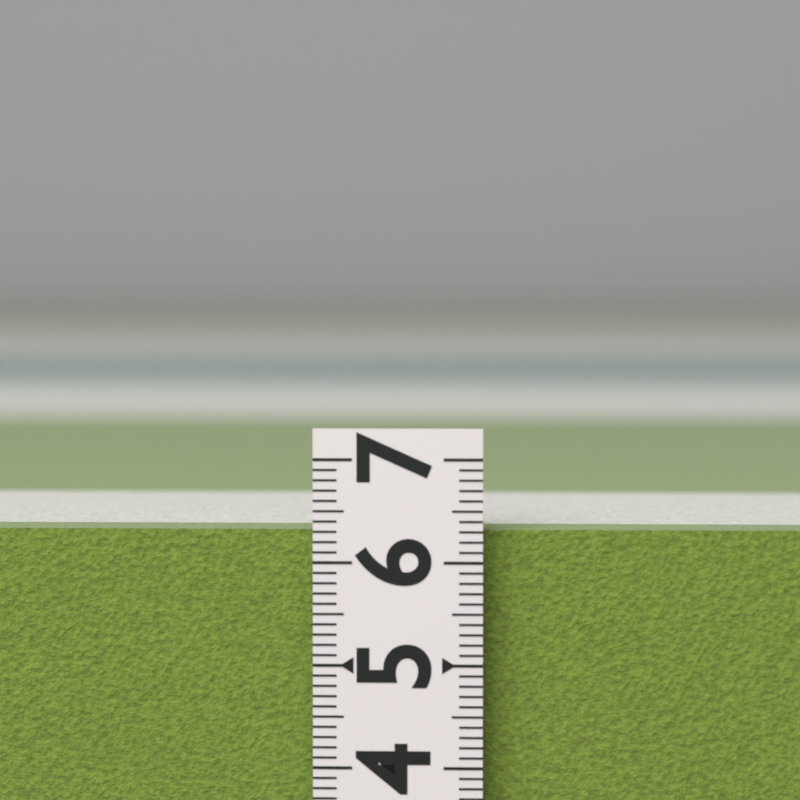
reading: 6.3 (no unit)
